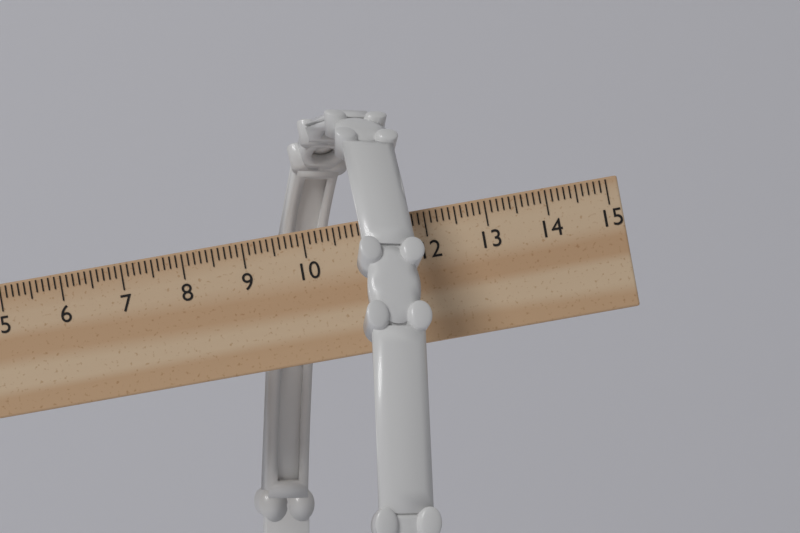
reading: 11.9 cm
